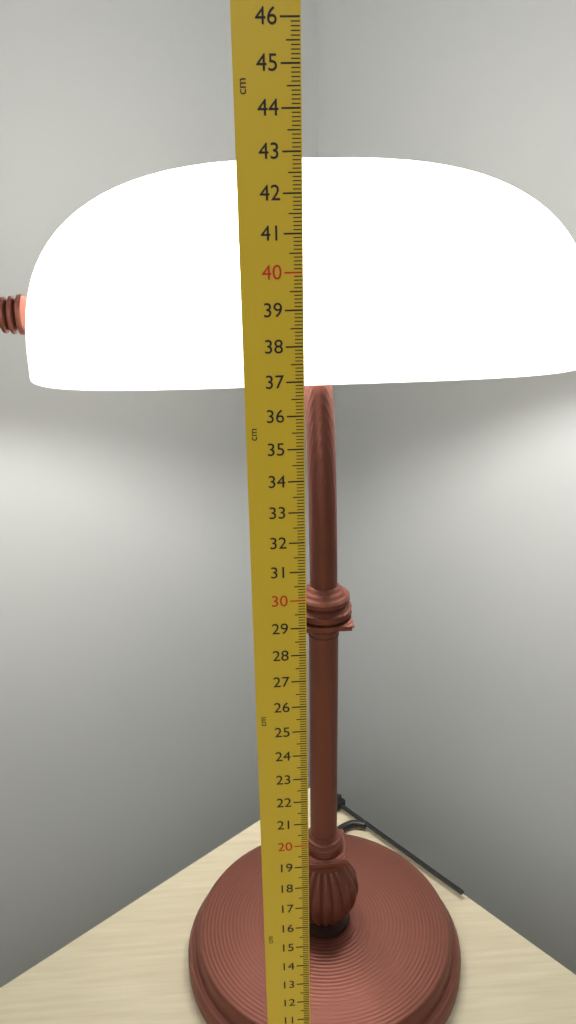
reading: 42.8 cm
